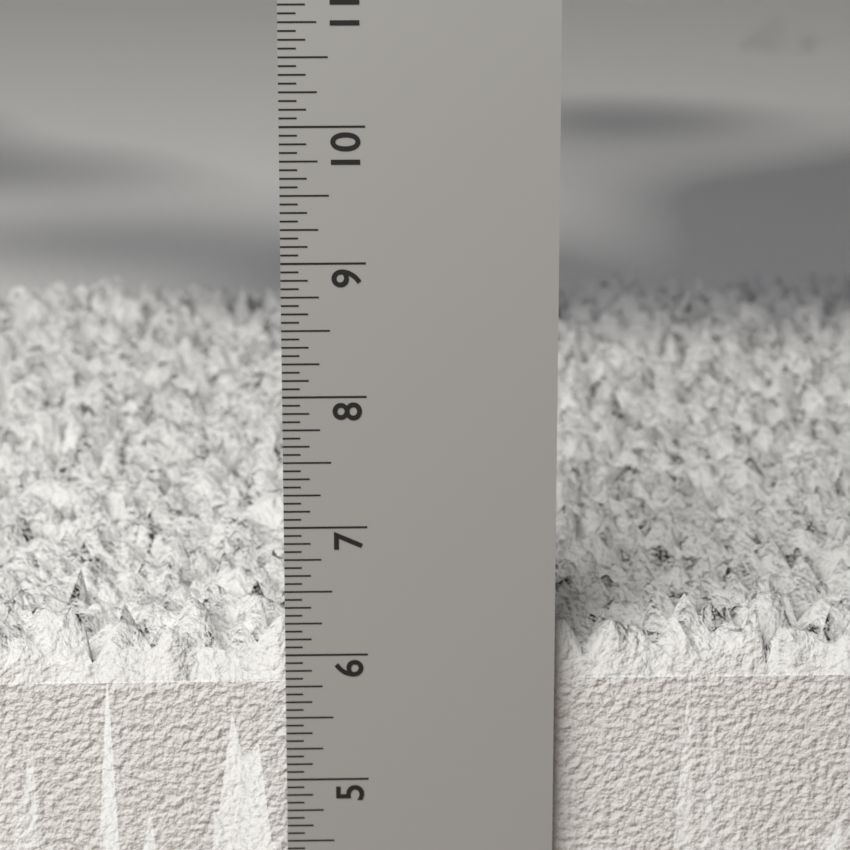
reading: 6.3750 in
